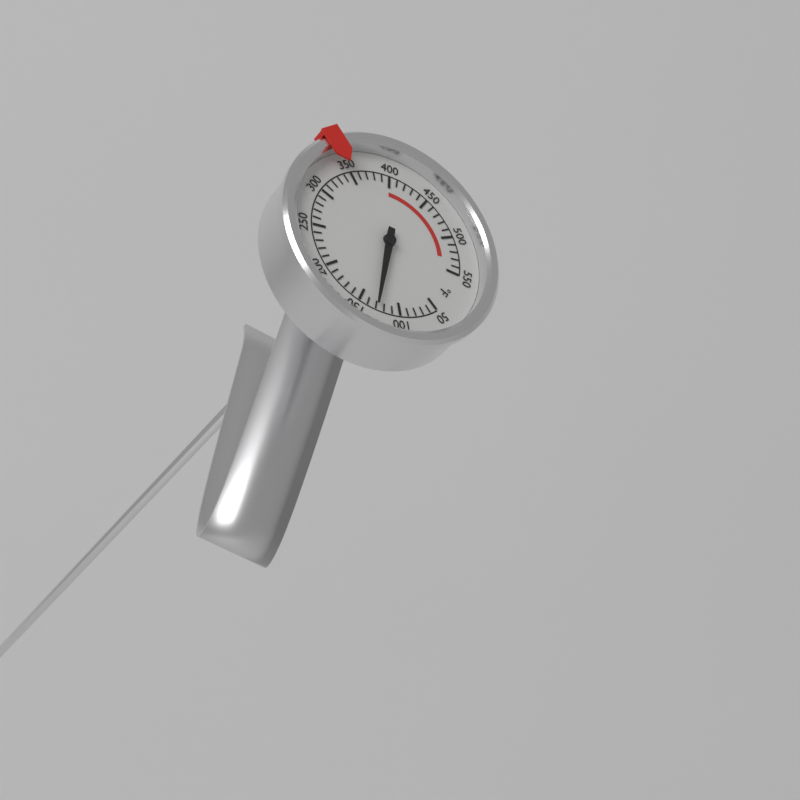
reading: 130 °F
